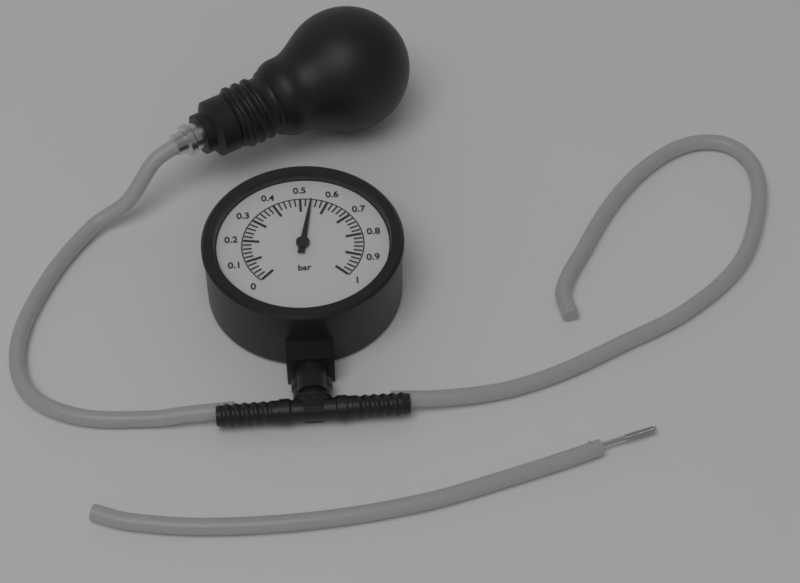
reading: 0.54 bar
